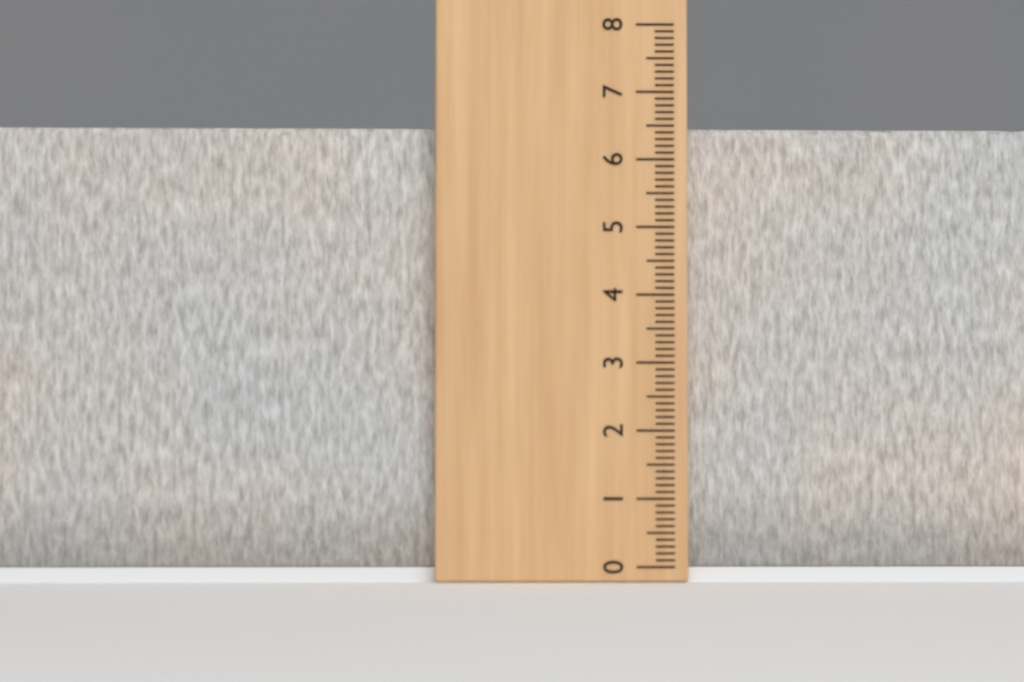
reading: 6.5 (no unit)
